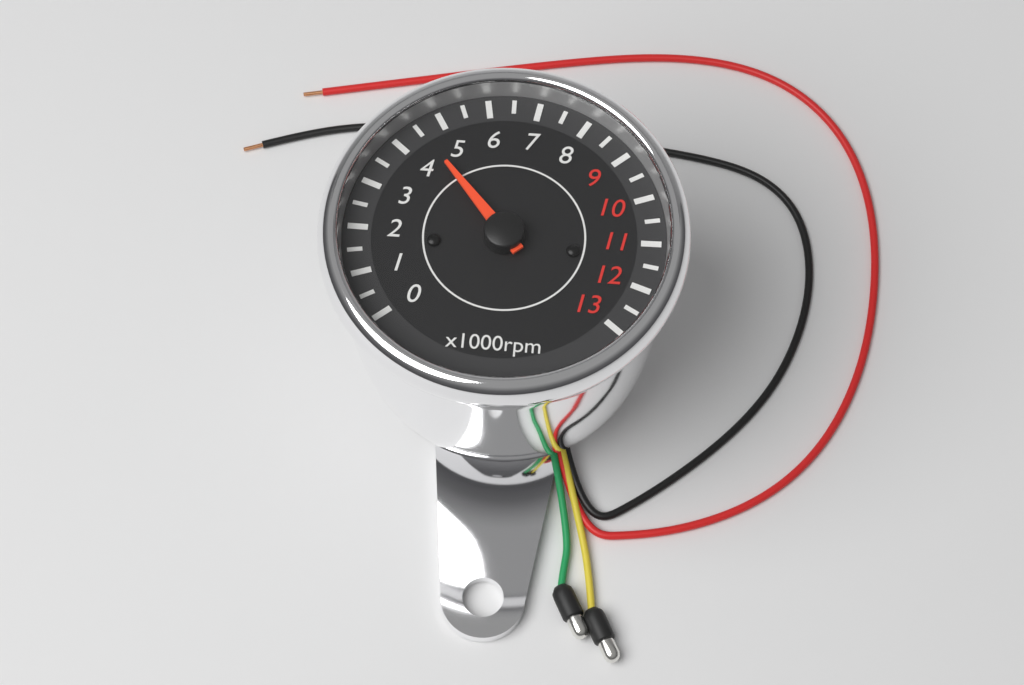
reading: 4500 rpm
